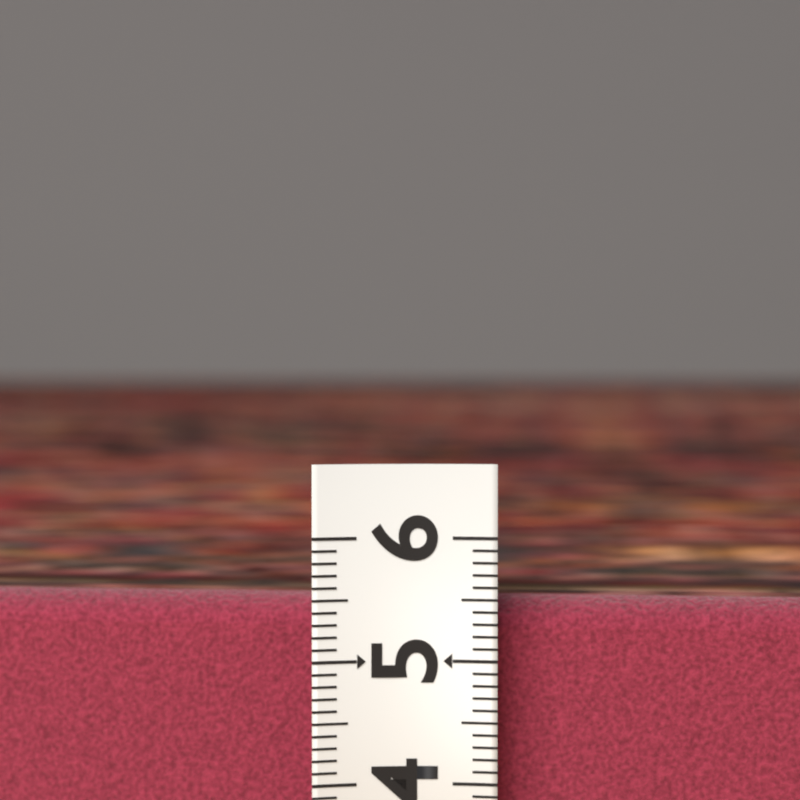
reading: 5.5 (no unit)
